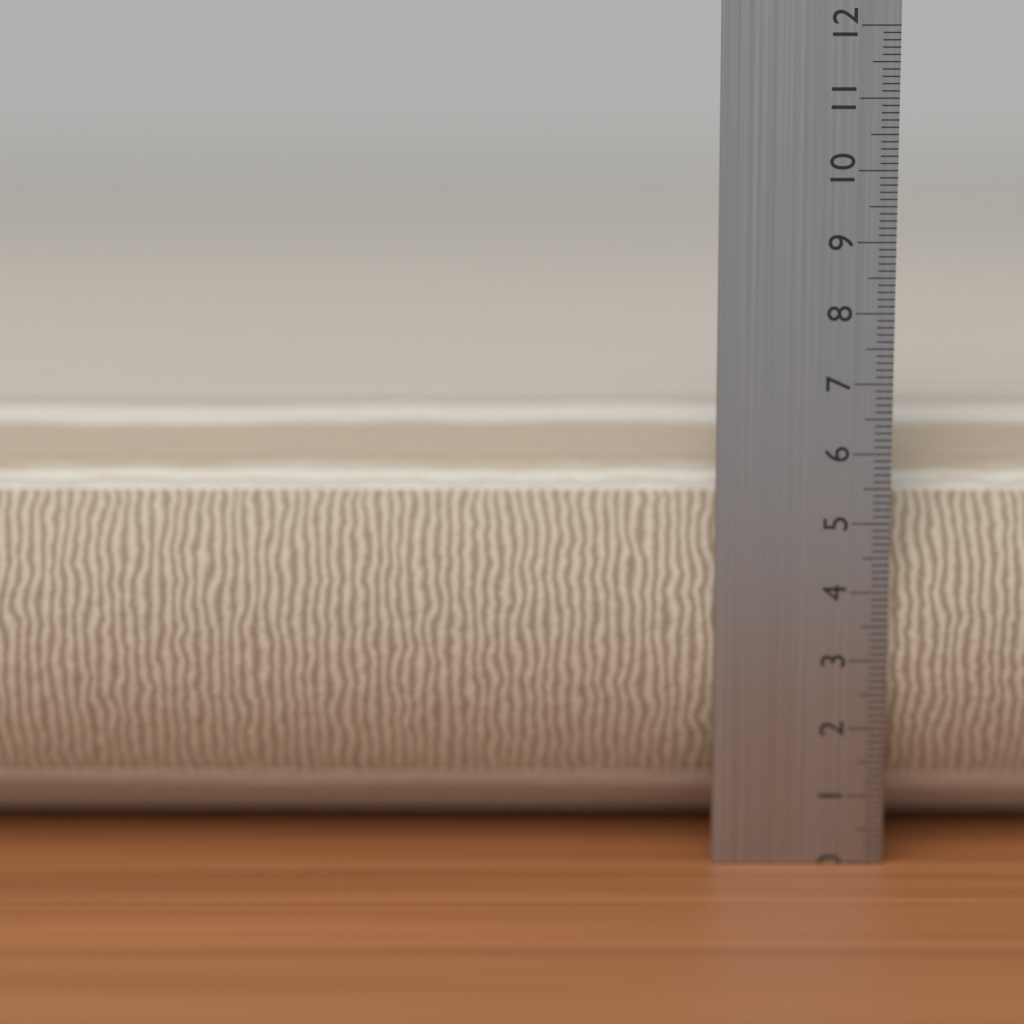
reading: 6.5 cm
